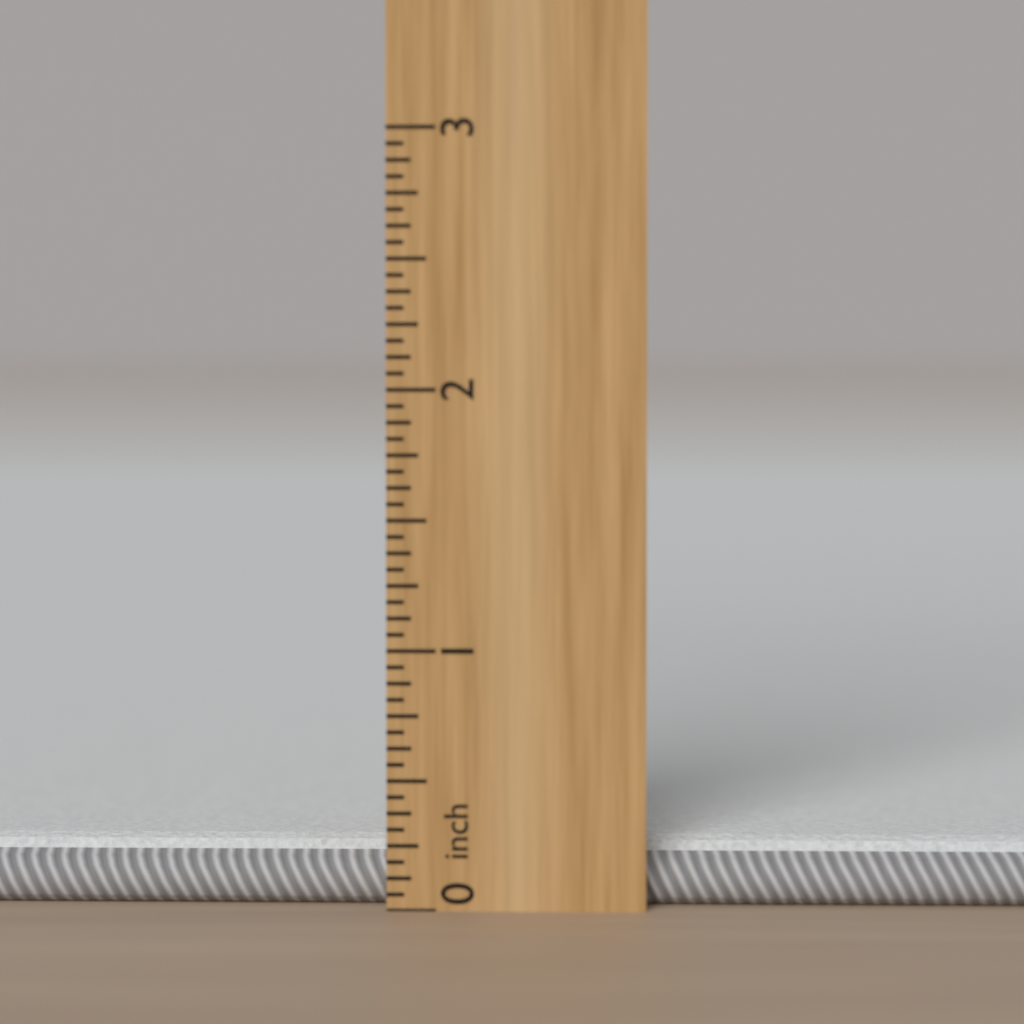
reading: 0.2500 inch
